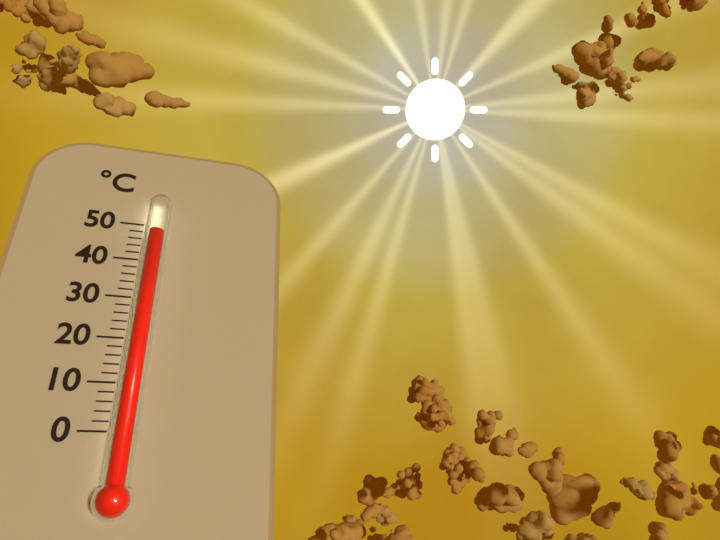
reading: 46 °C
